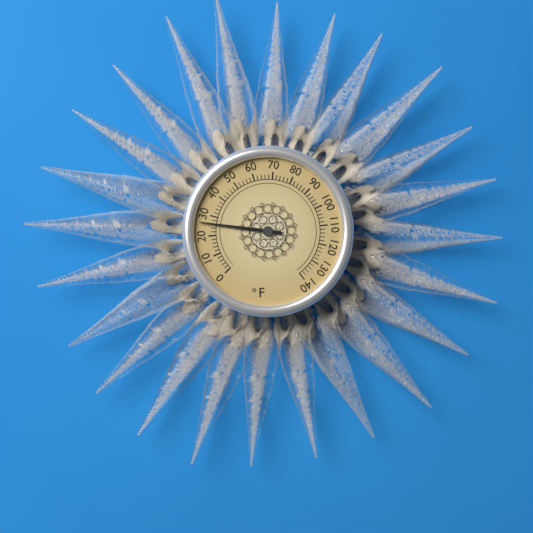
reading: 26 °F
